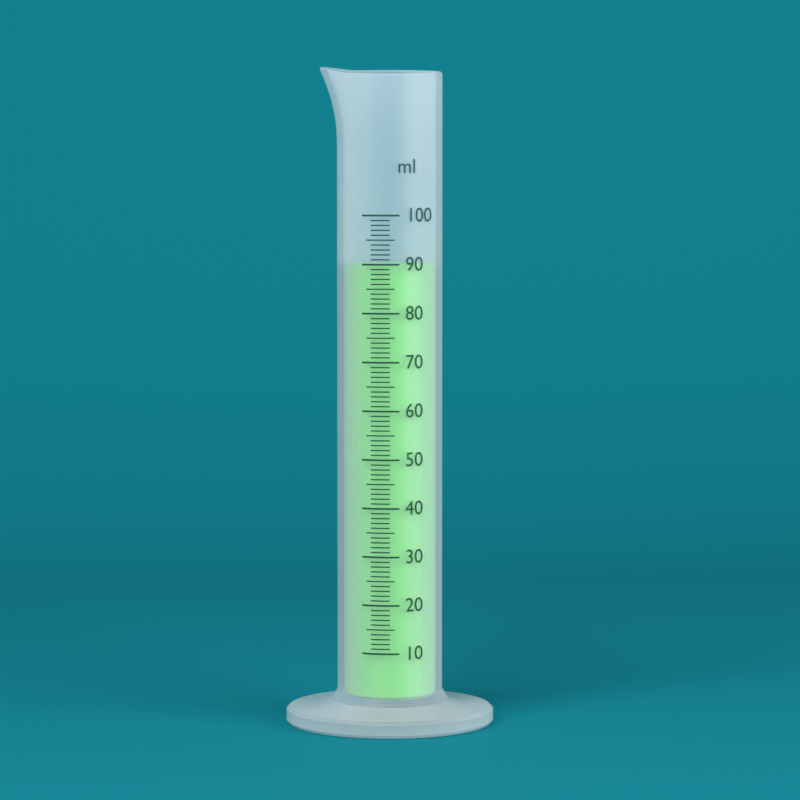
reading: 90 ml
